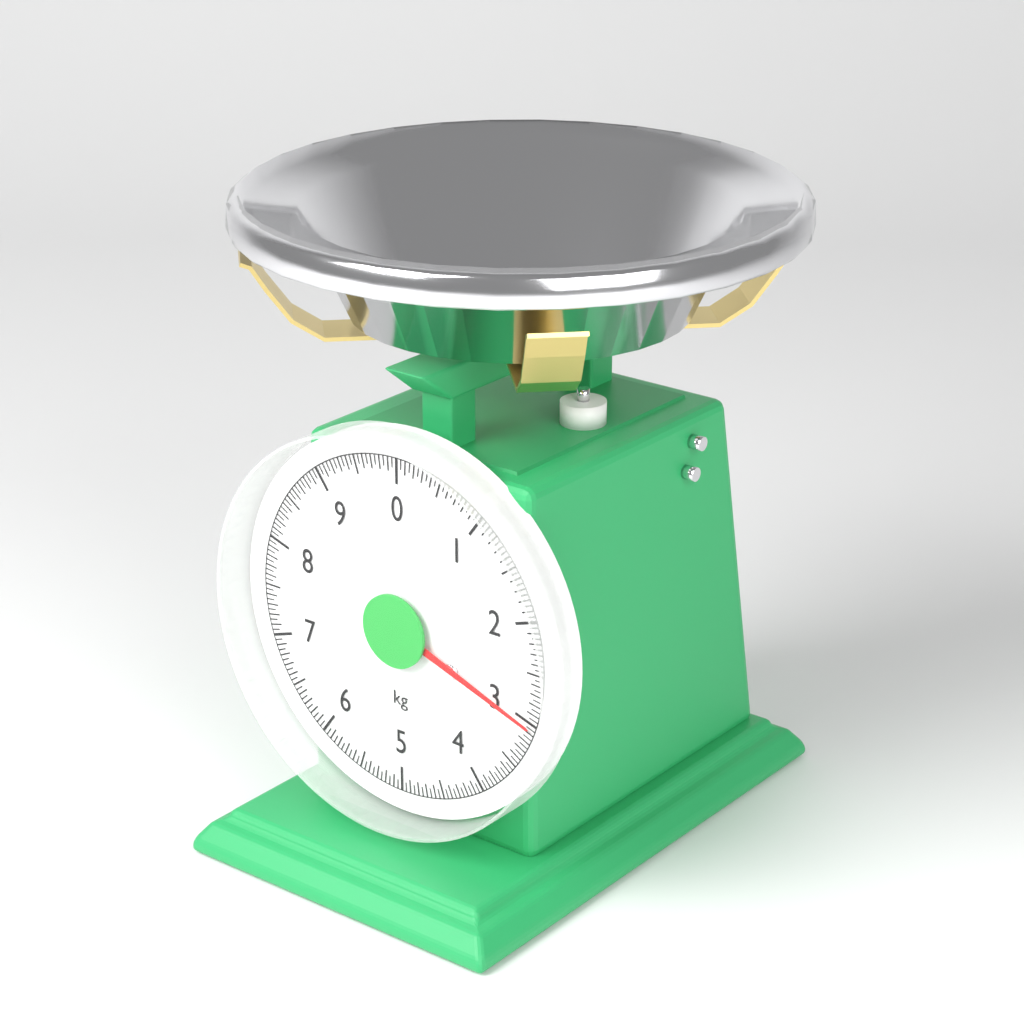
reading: 3.05 kg
